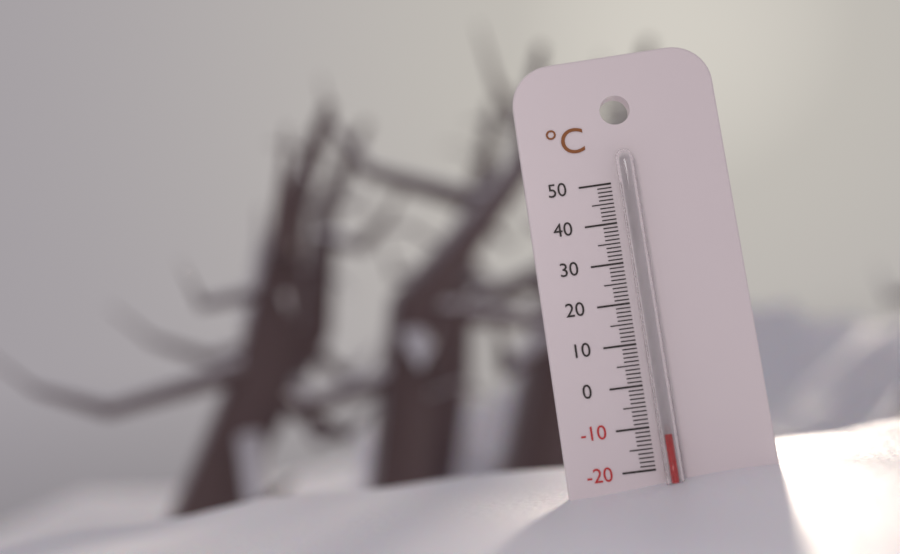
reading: -12 °C
